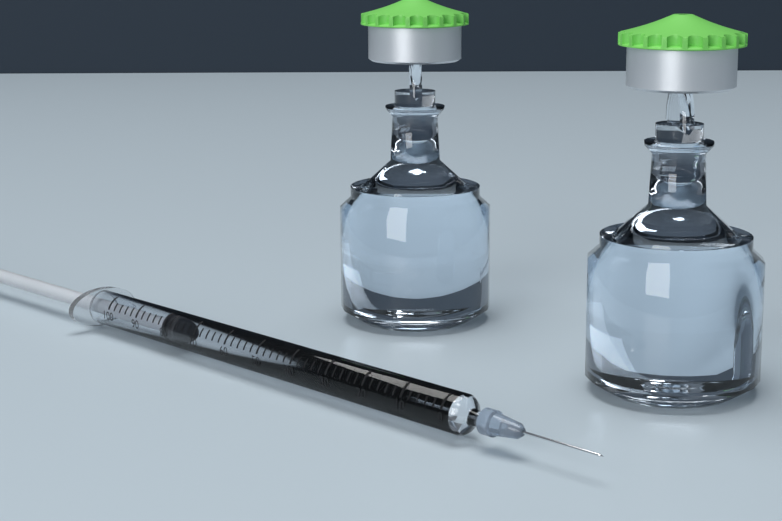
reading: 78 (no unit)
